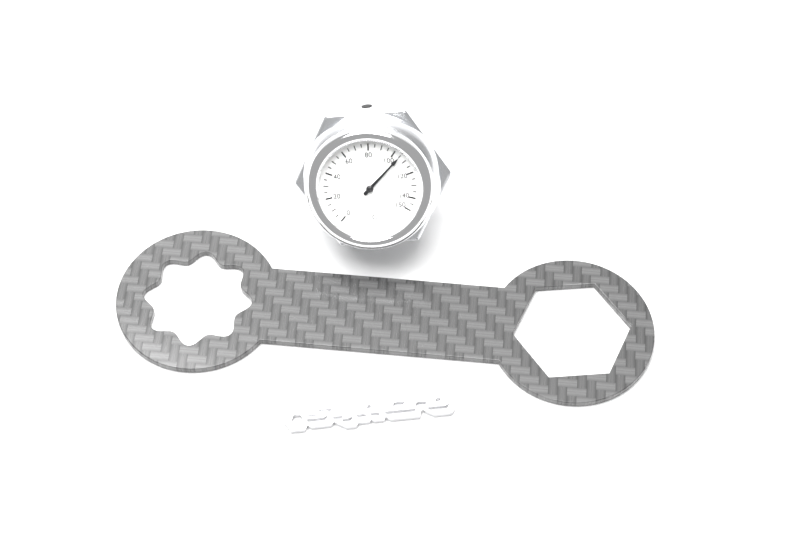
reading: 105 °C
